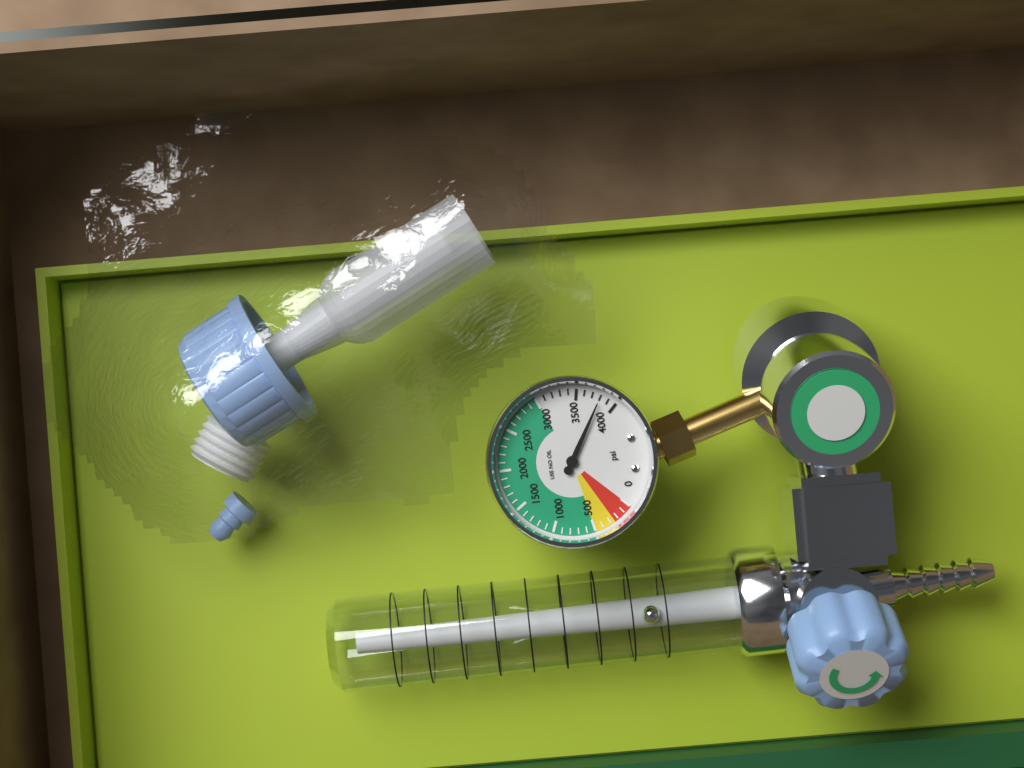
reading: 3800 psi
